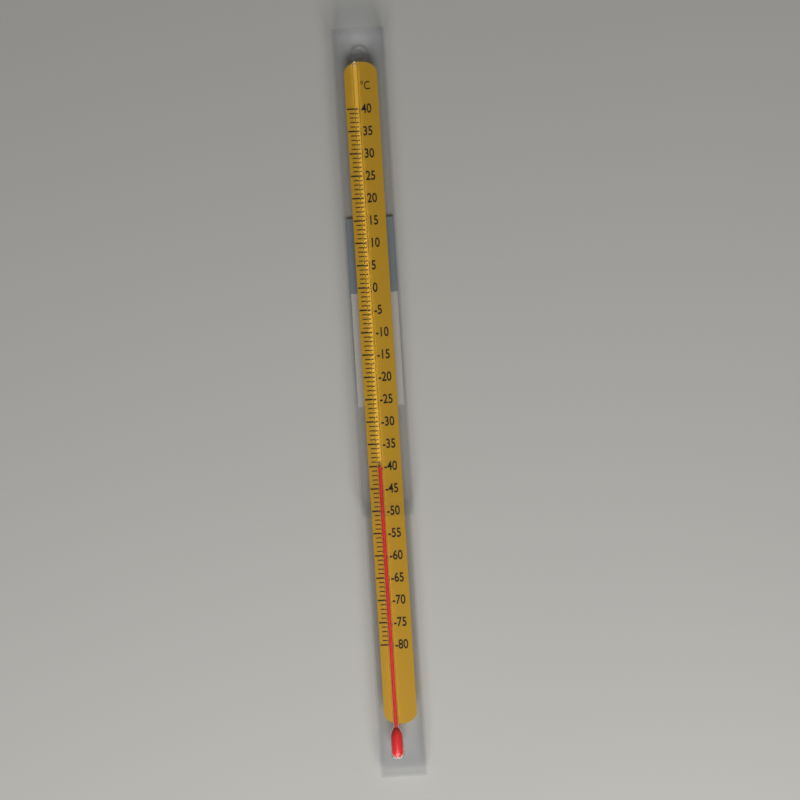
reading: -40 °C
